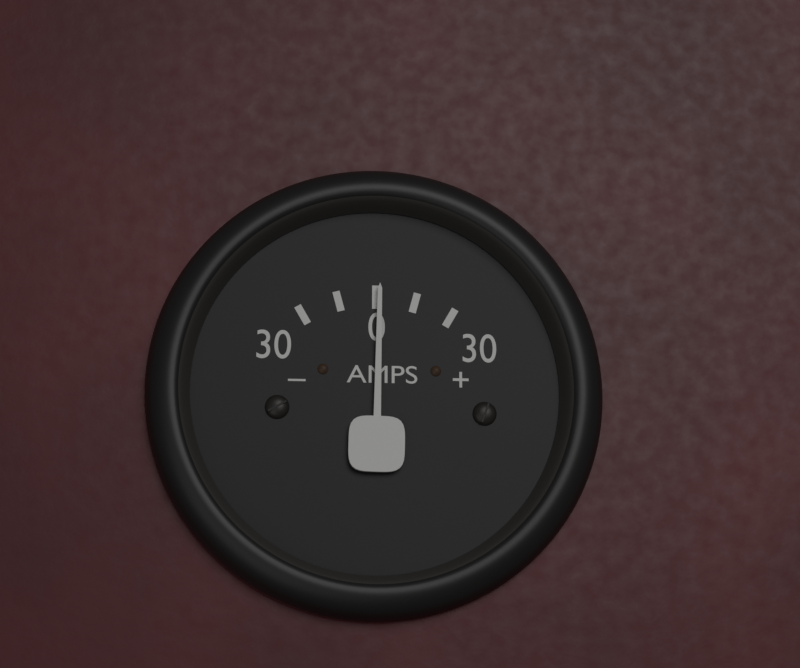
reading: 1 A
